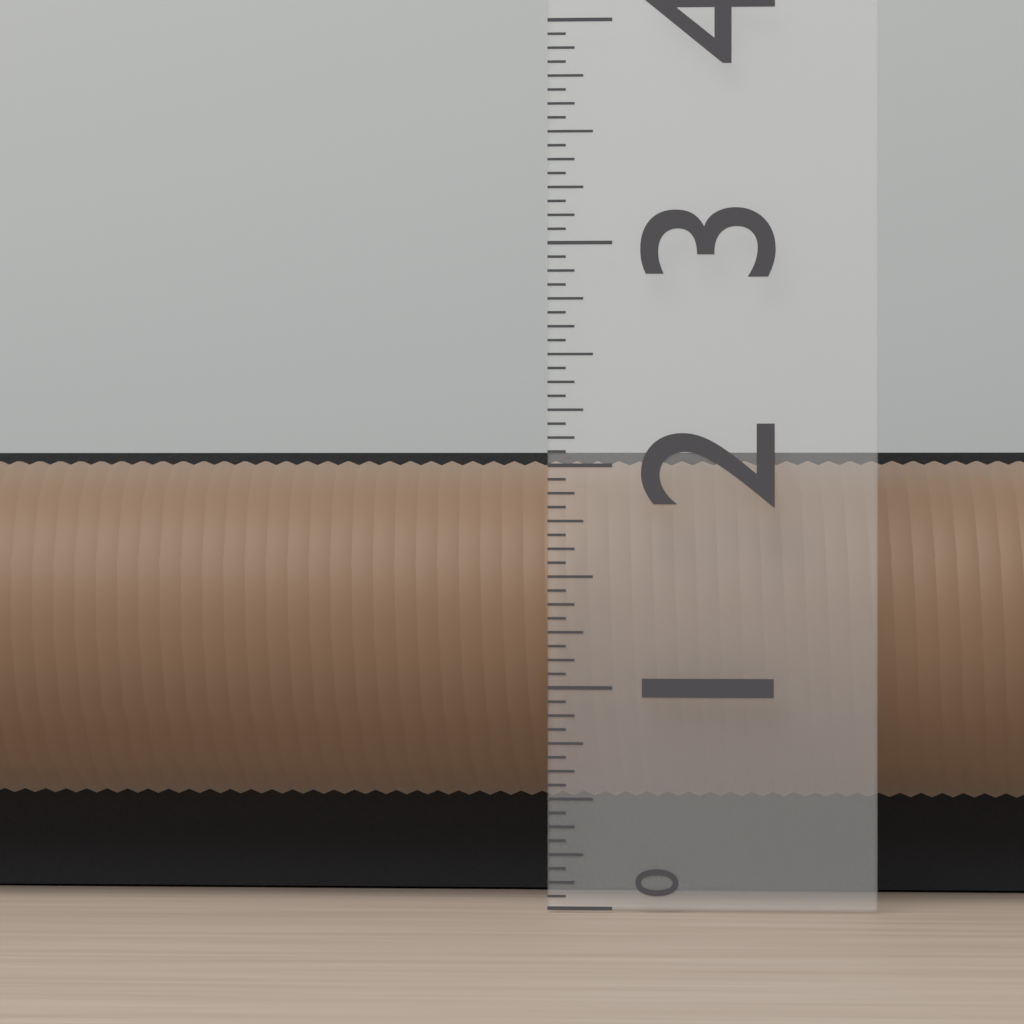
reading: 2.0625 (no unit)
